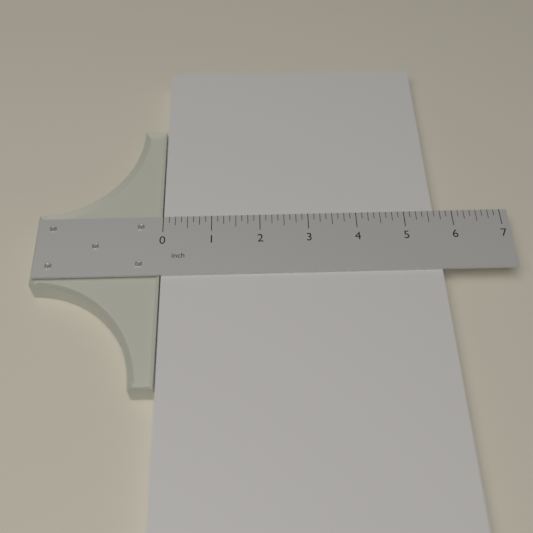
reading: 5.625 inch
